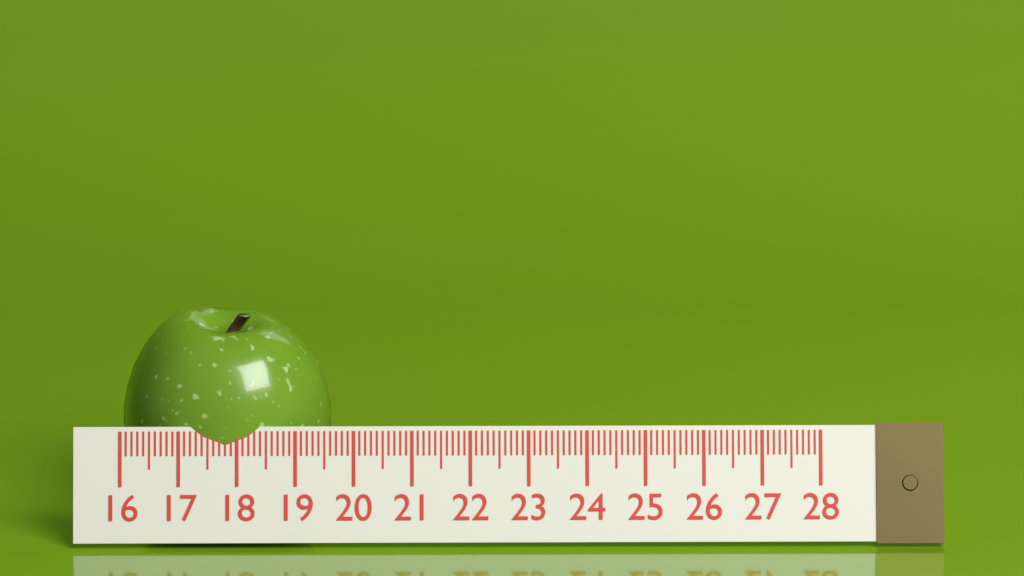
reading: 19.6 (no unit)
